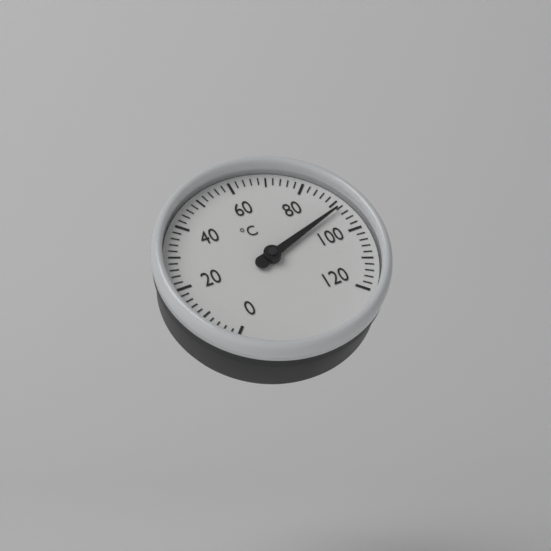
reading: 92 °C
